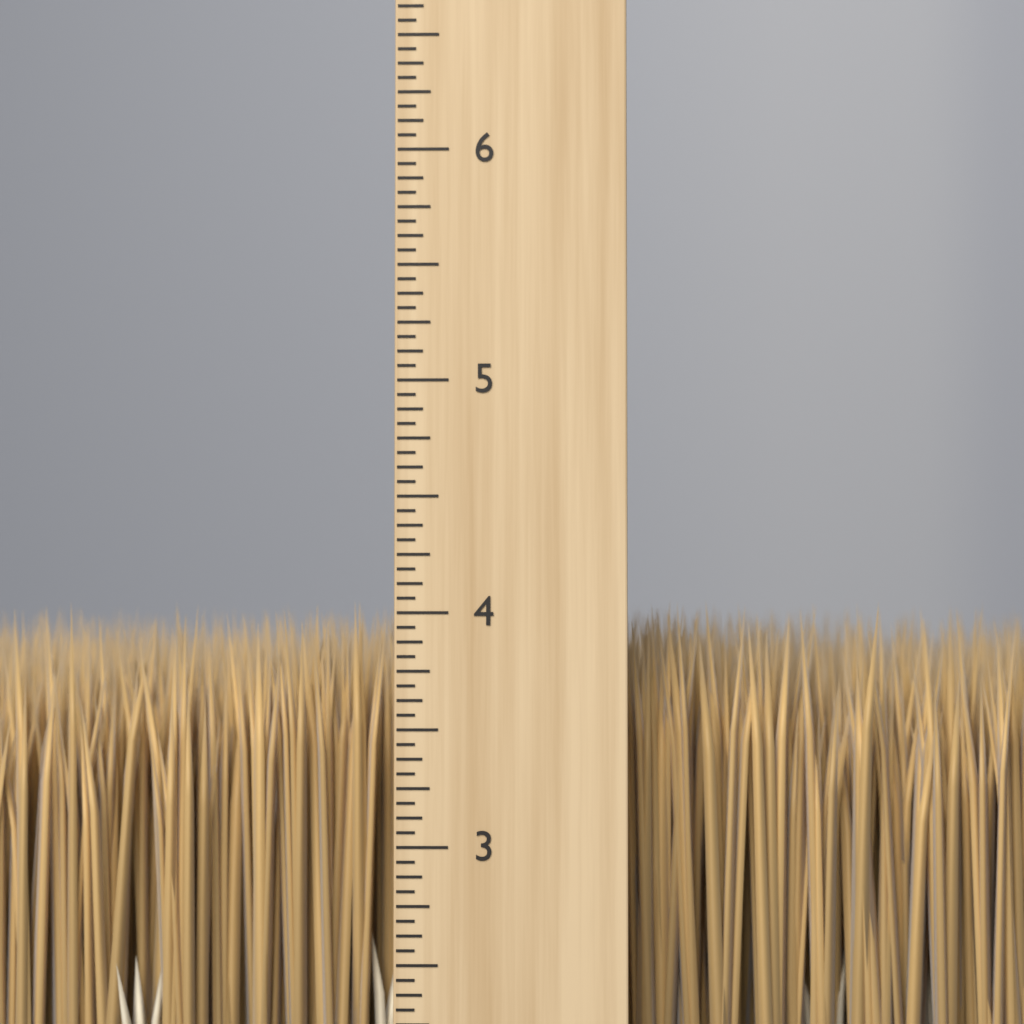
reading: 4.0625 inch
